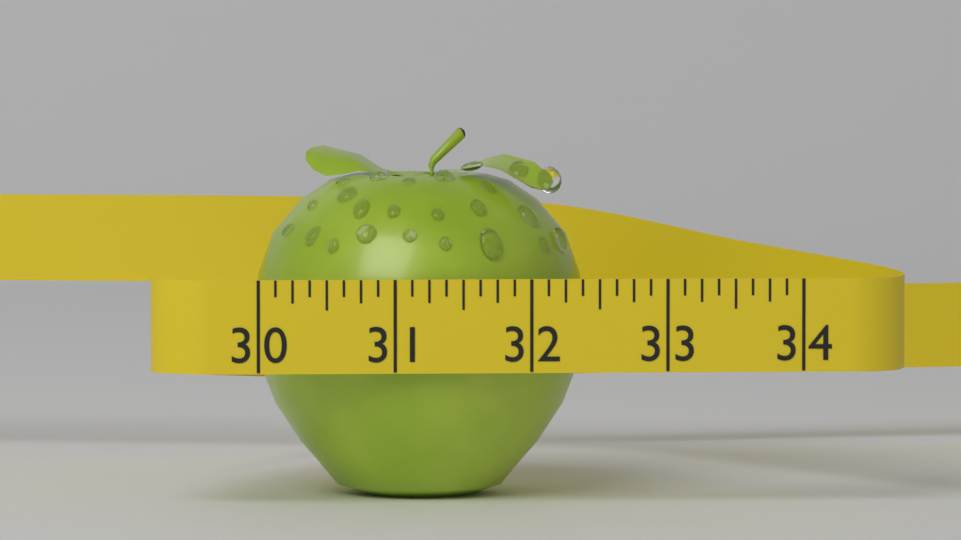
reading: 32.500 (no unit)
